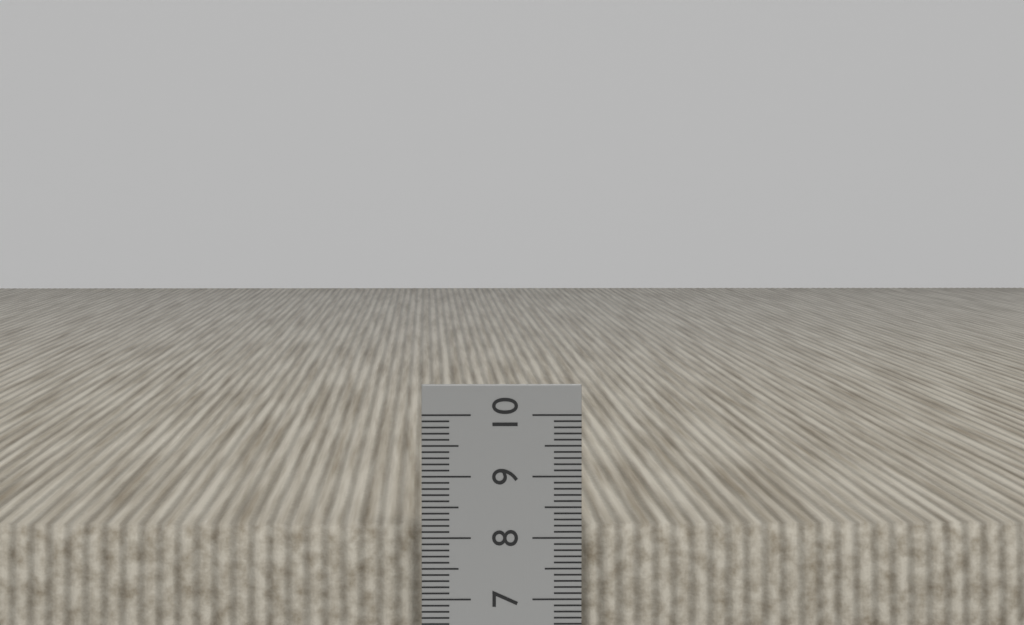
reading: 8.2 cm
